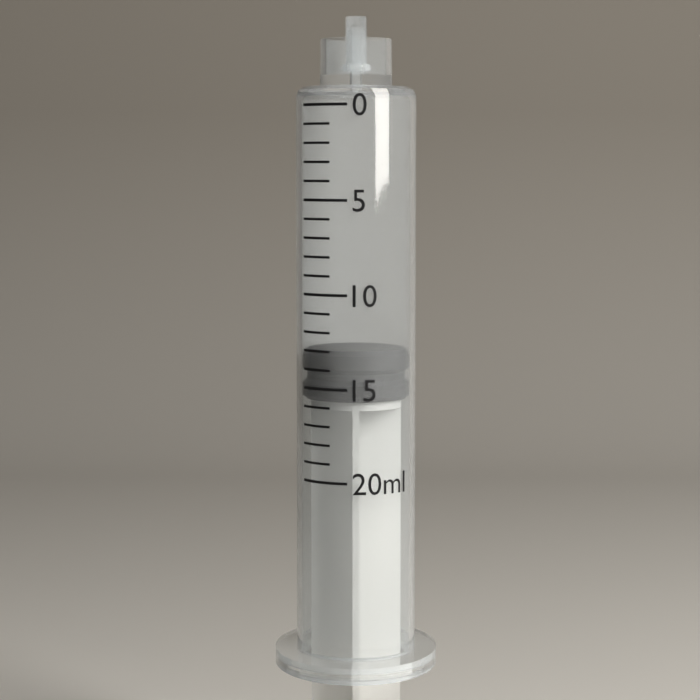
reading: 13 ml
